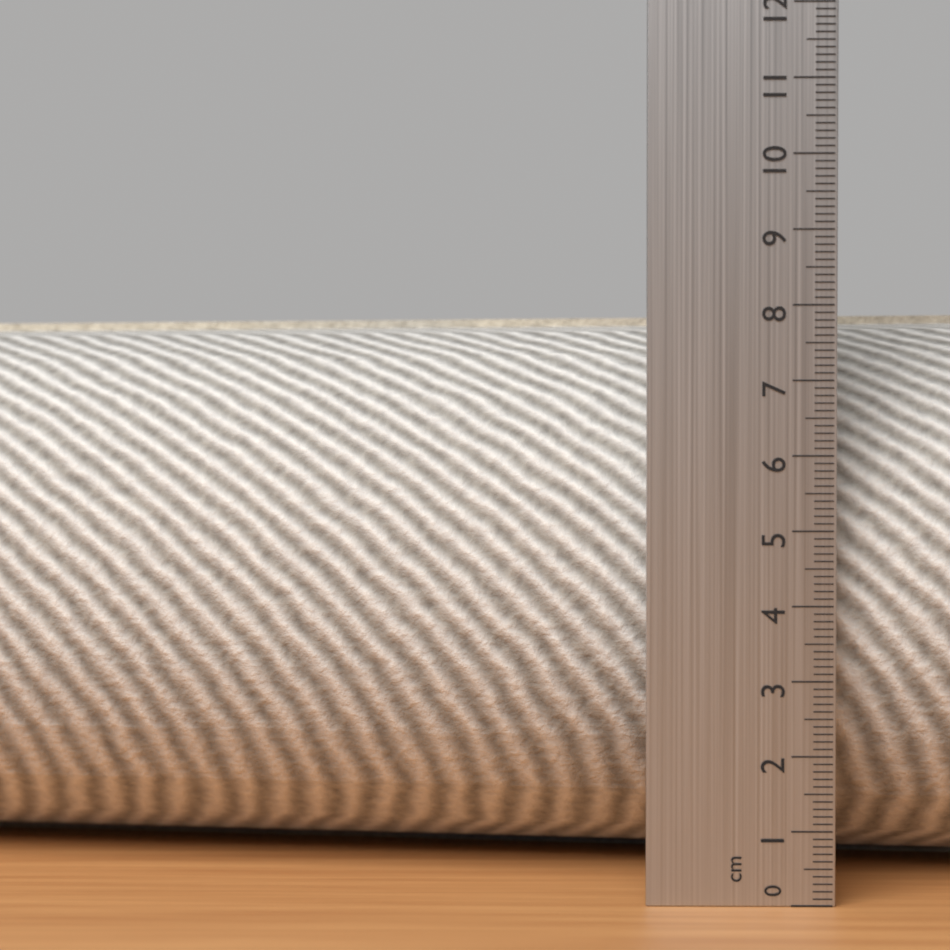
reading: 8.1 cm
